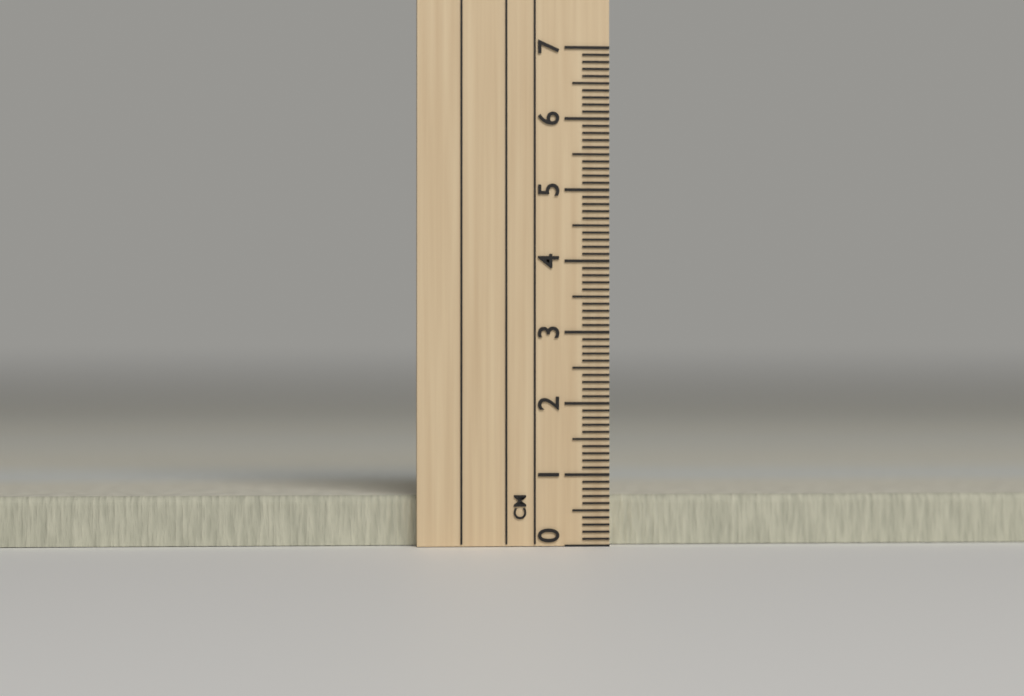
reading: 0.7 cm
